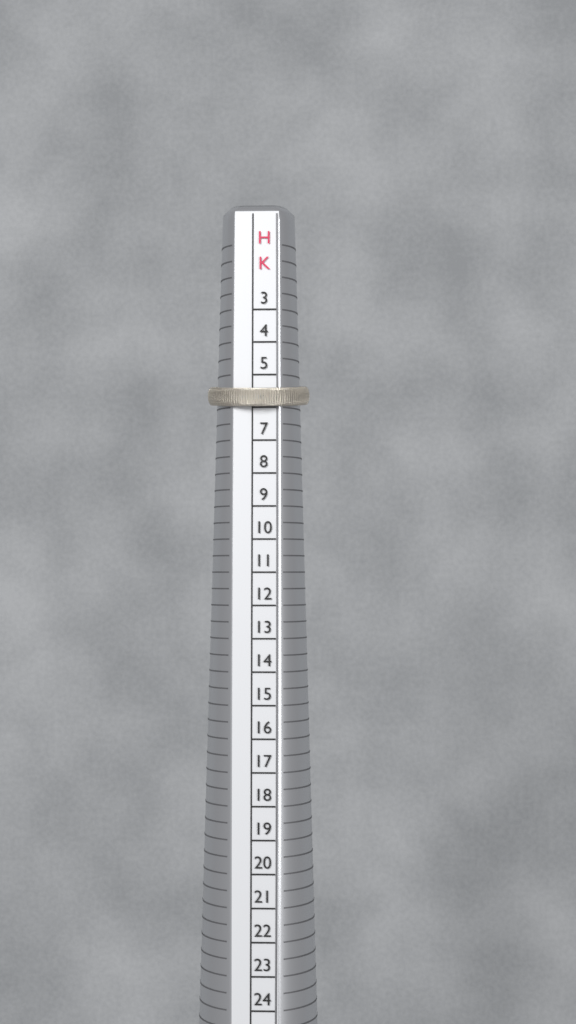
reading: 6 HK
